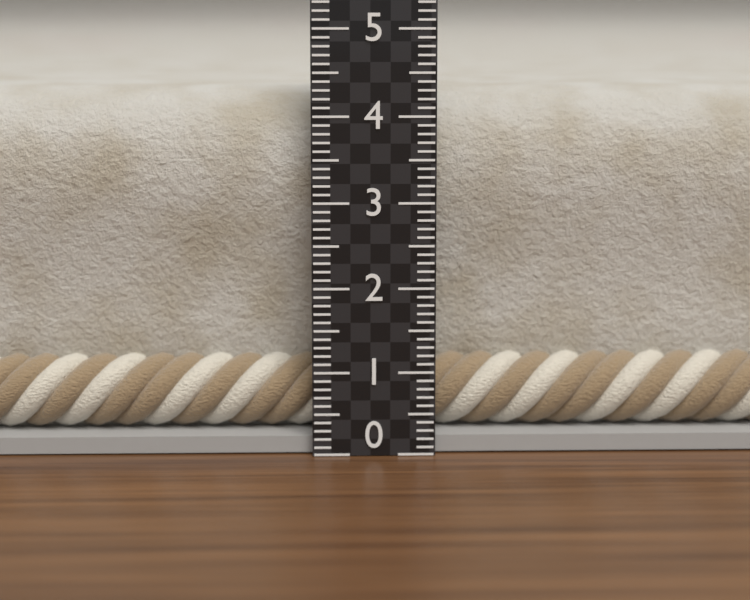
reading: 4.3 (no unit)
